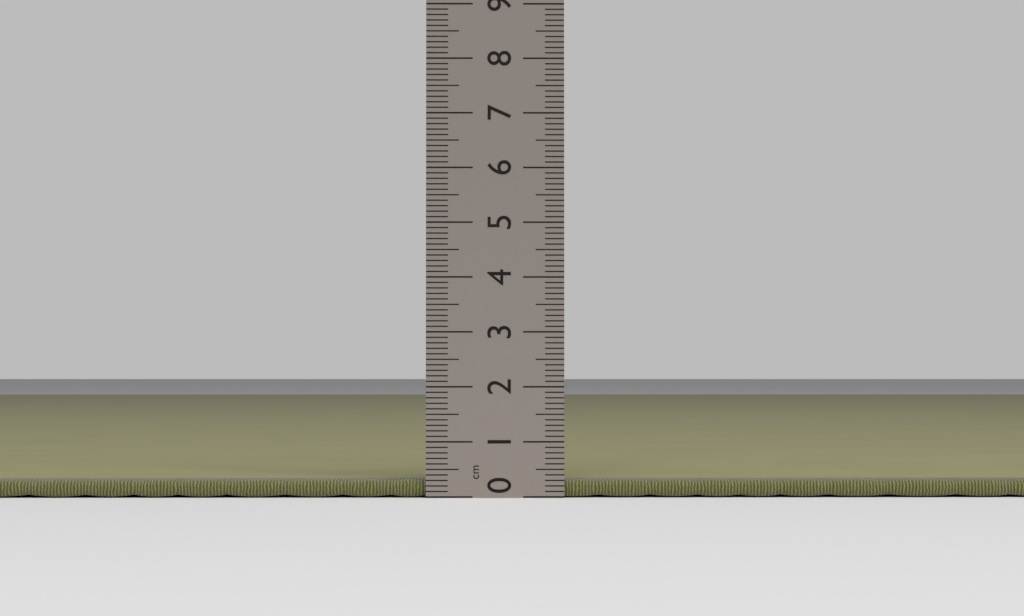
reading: 0.3 cm
